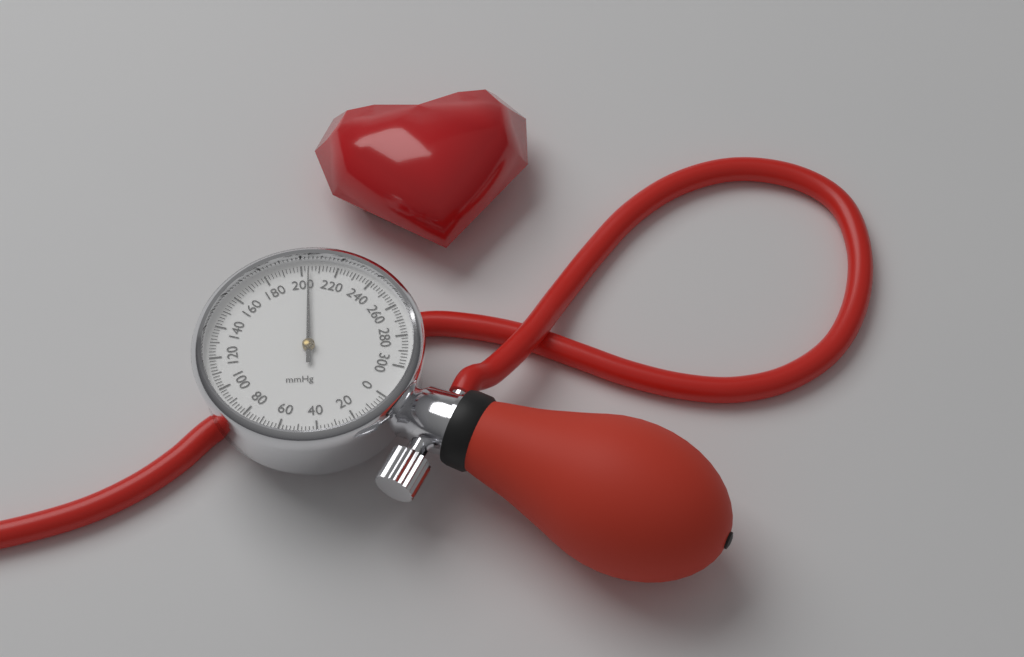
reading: 204 mmHg
